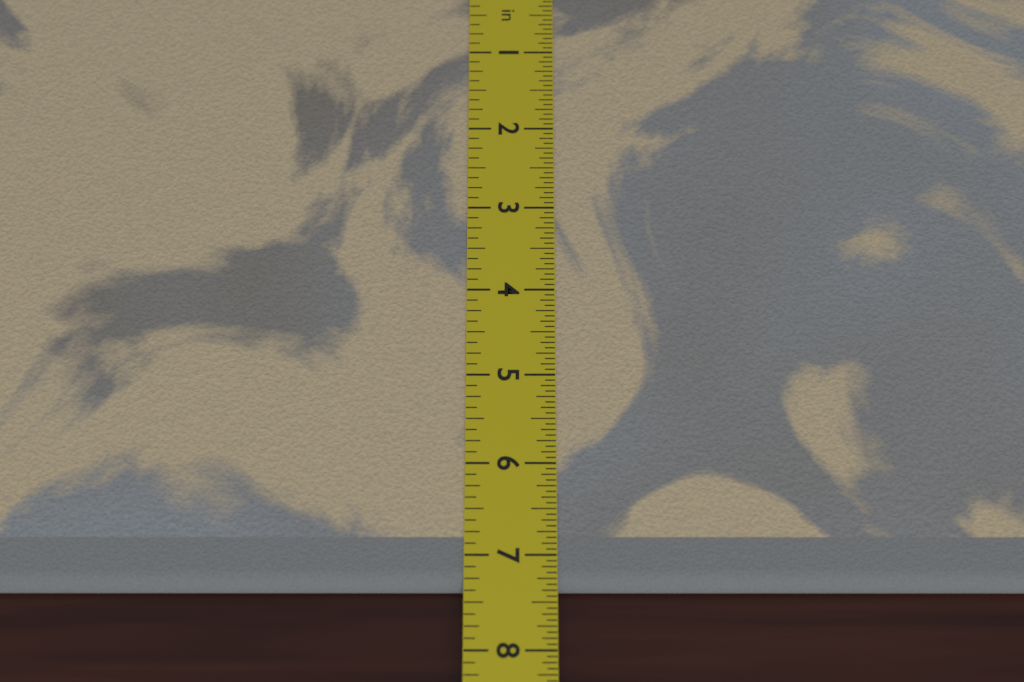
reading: 7.3750 in
